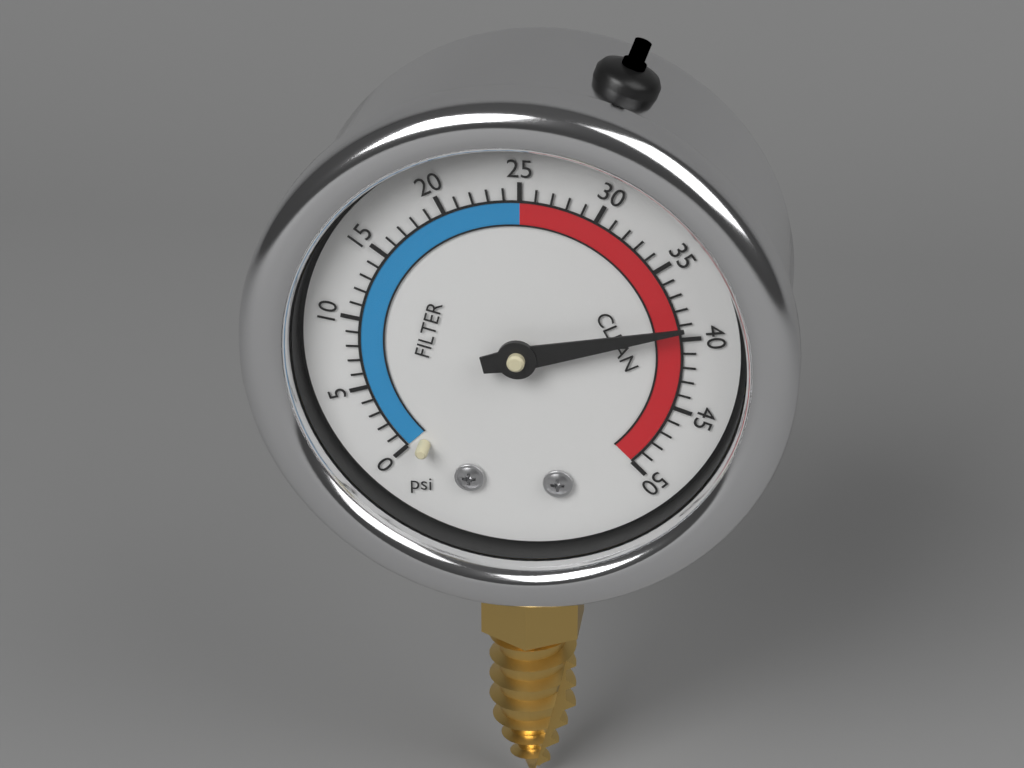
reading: 39 psi
